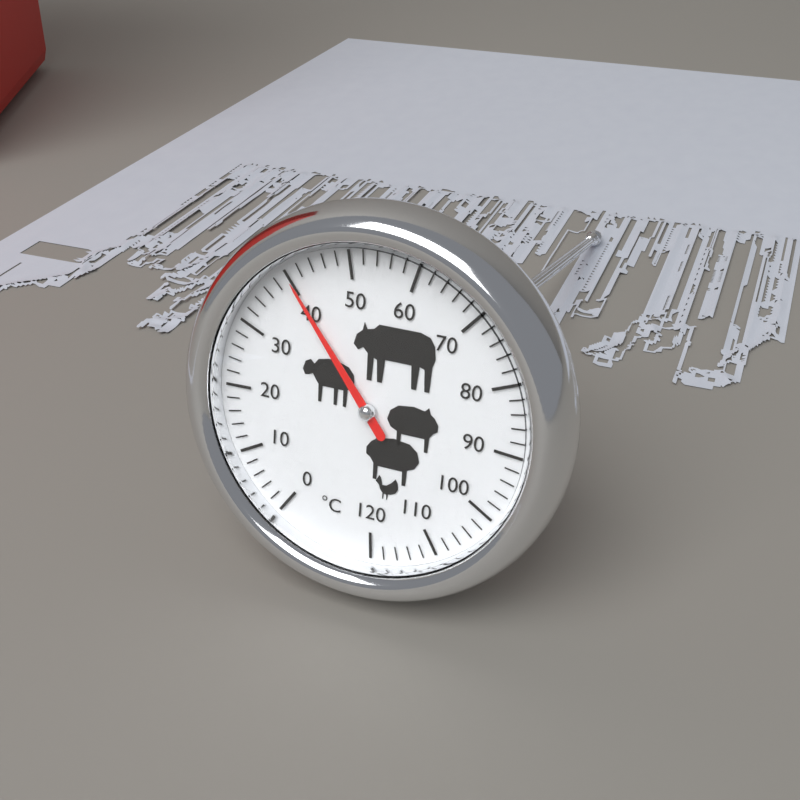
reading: 40 °C
